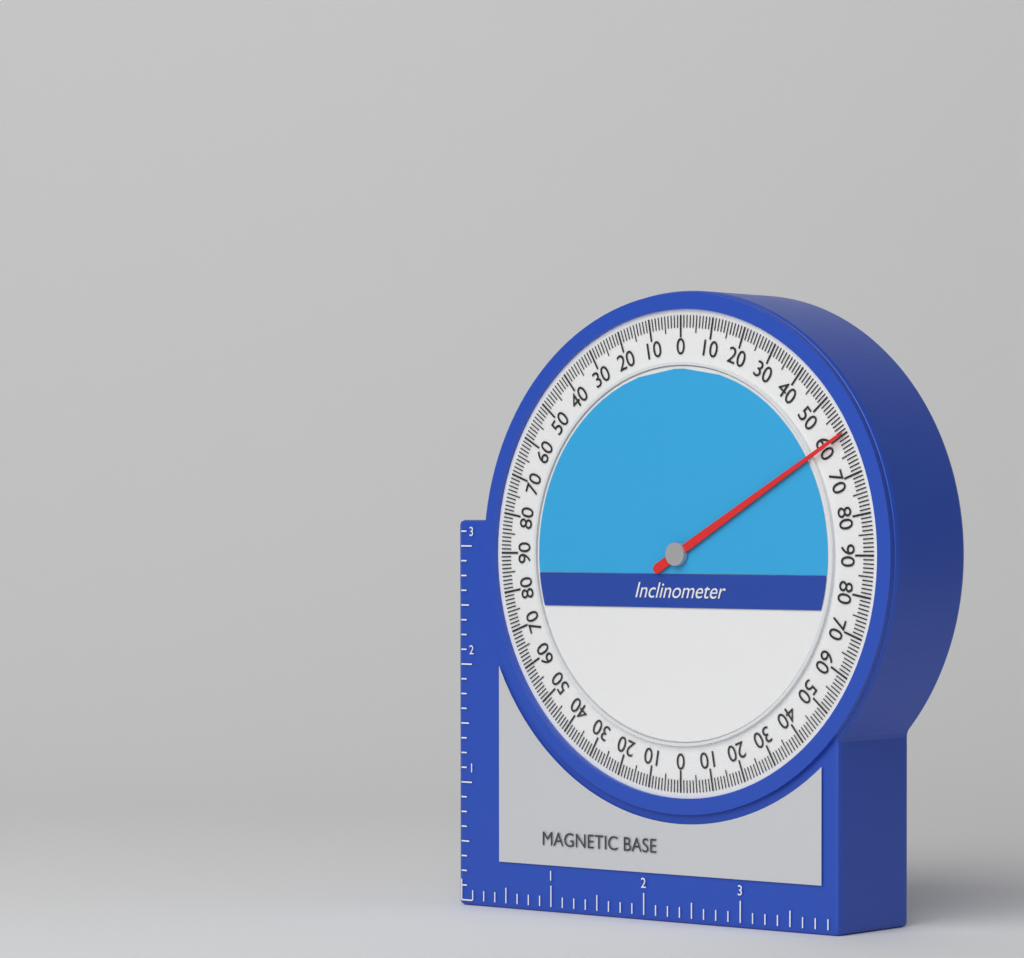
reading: 60 (no unit)
